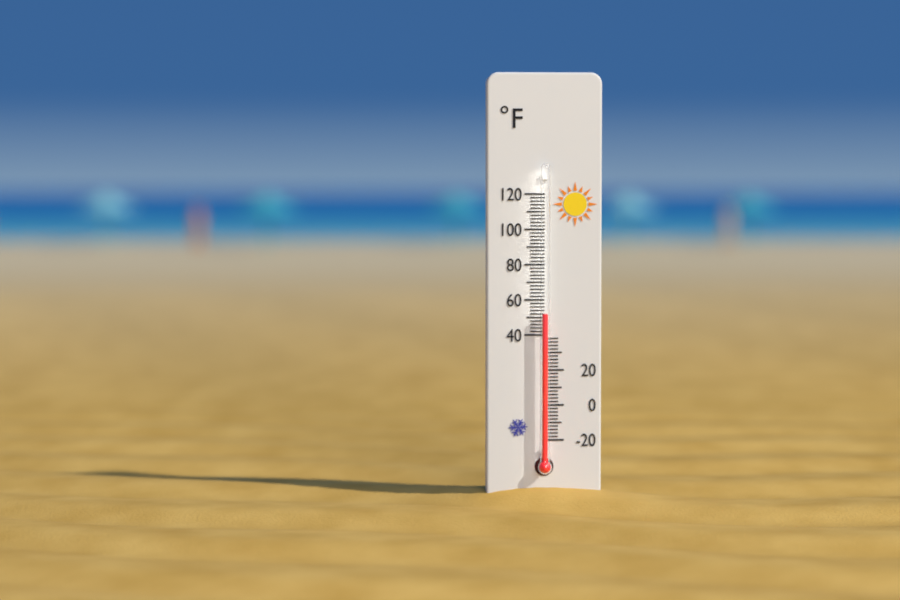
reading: 52 °F
